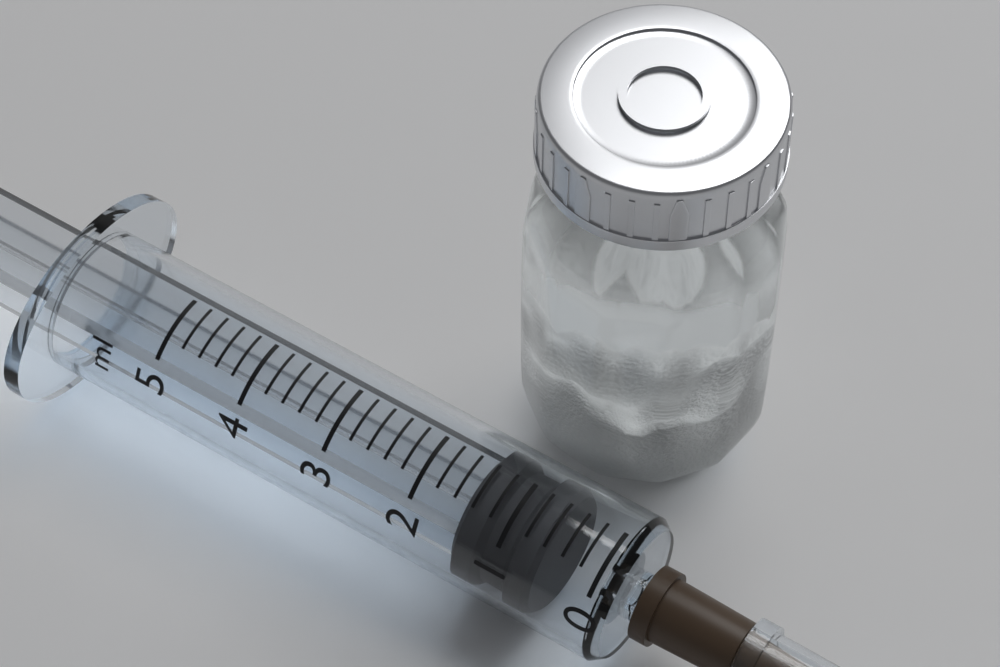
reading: 0.6 ml
